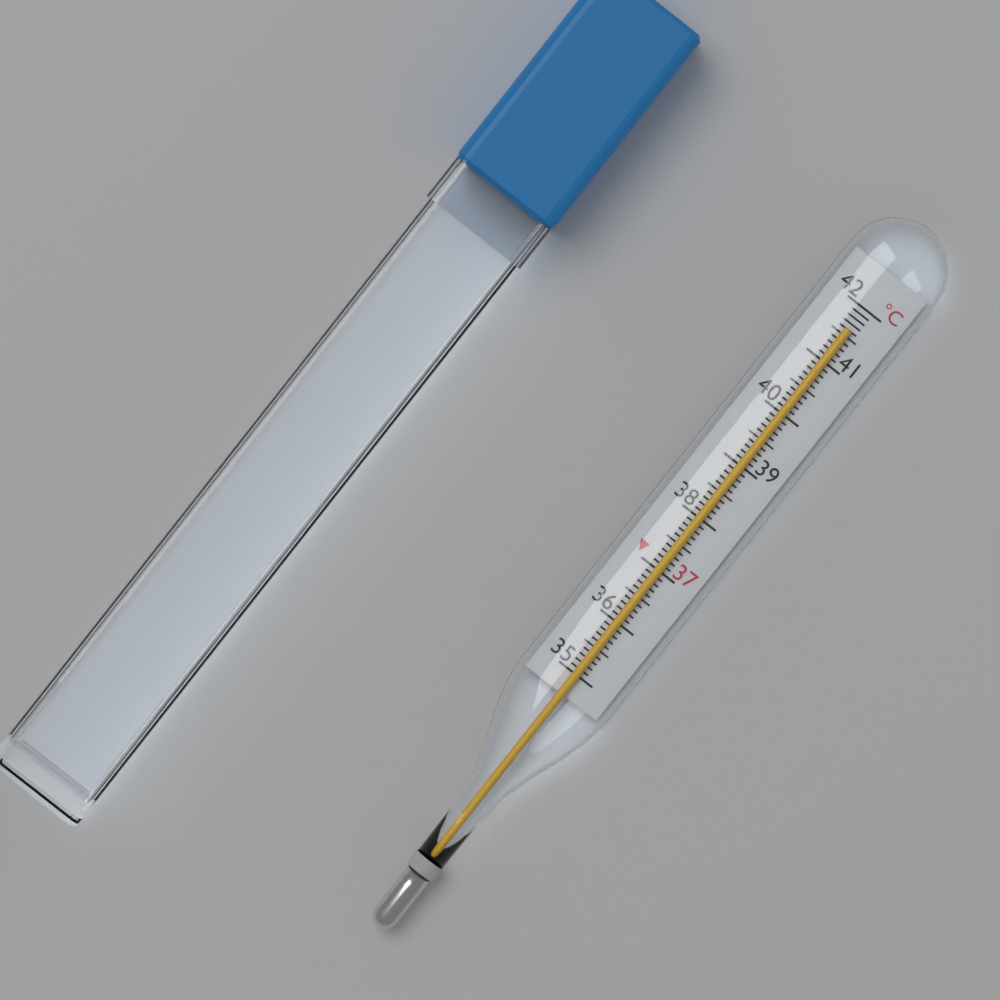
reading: 41.6 °C
